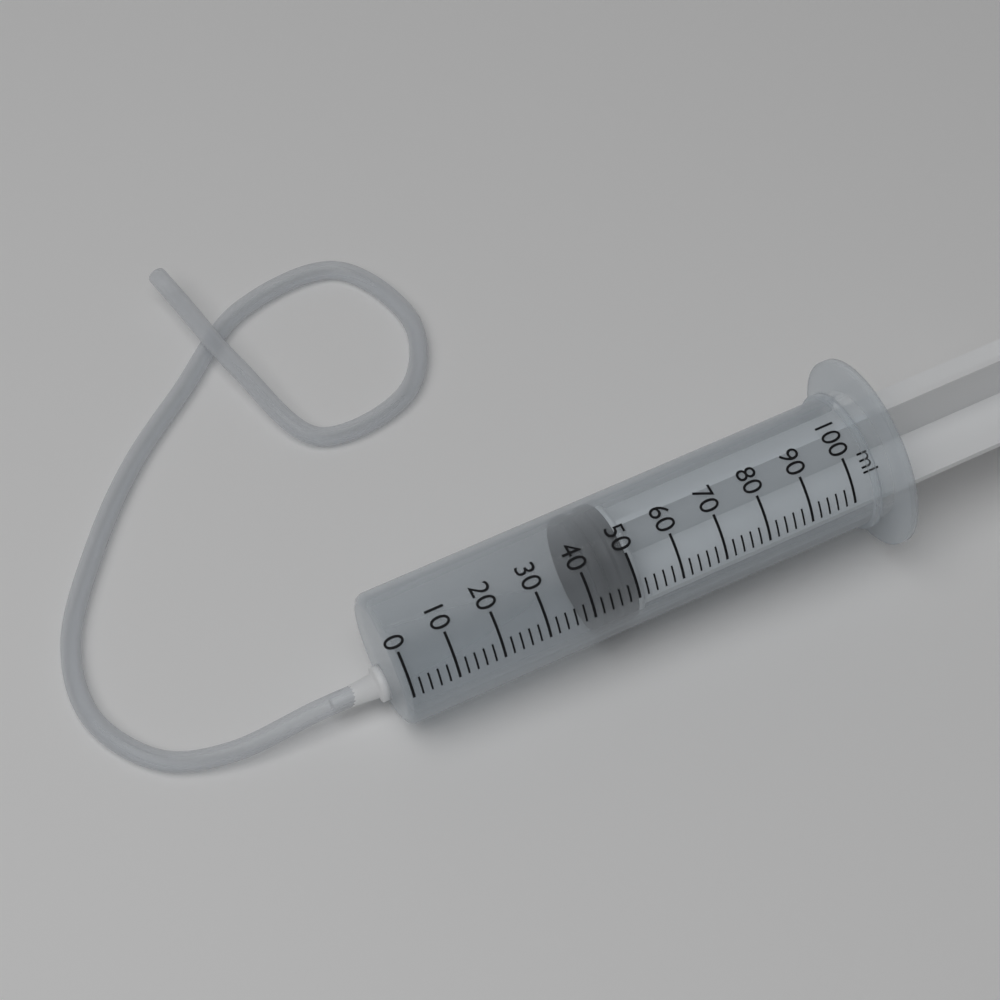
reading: 42 ml
